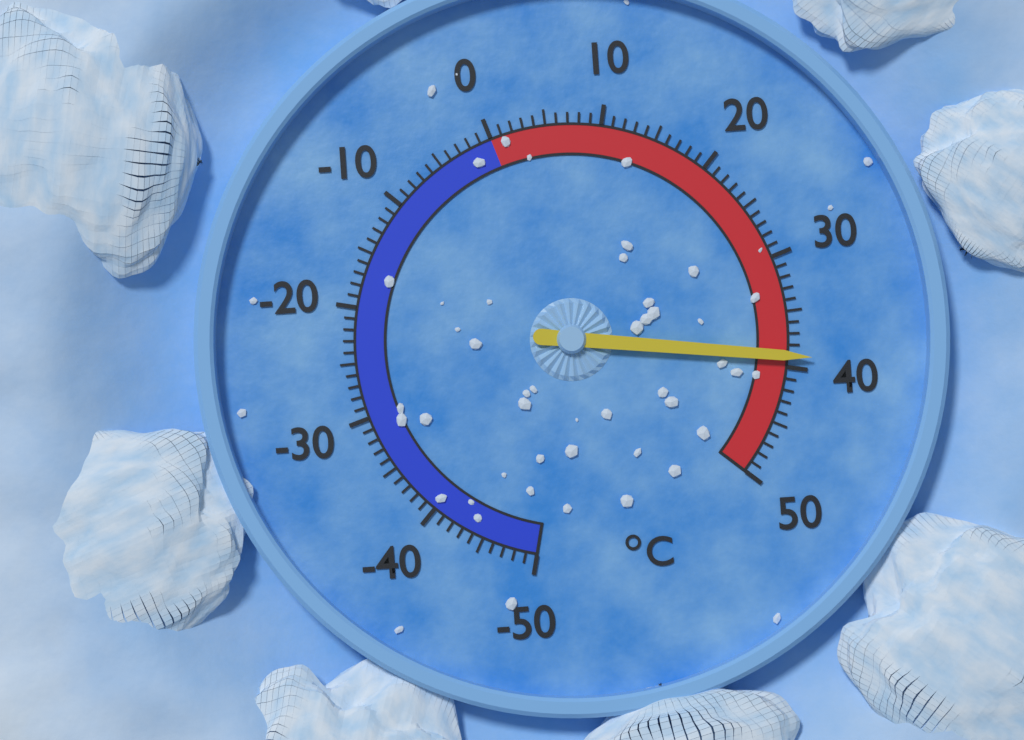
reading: 39 °C
